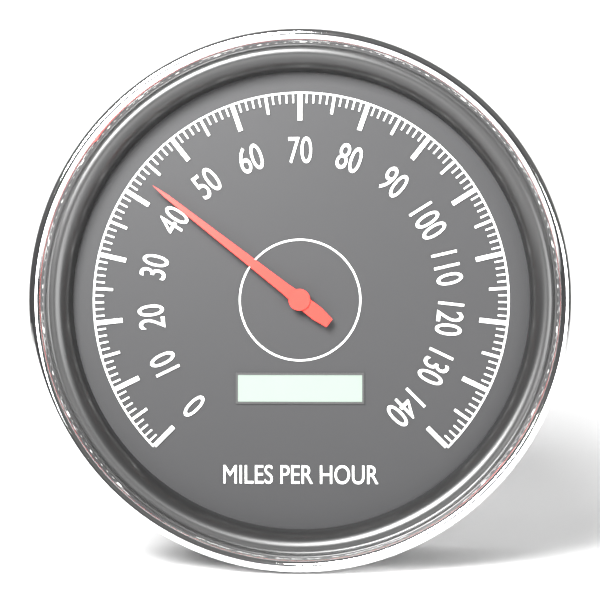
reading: 43 mph
